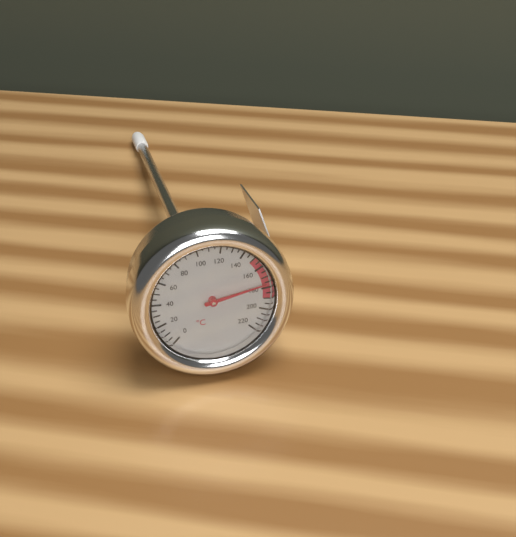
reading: 175 °C
